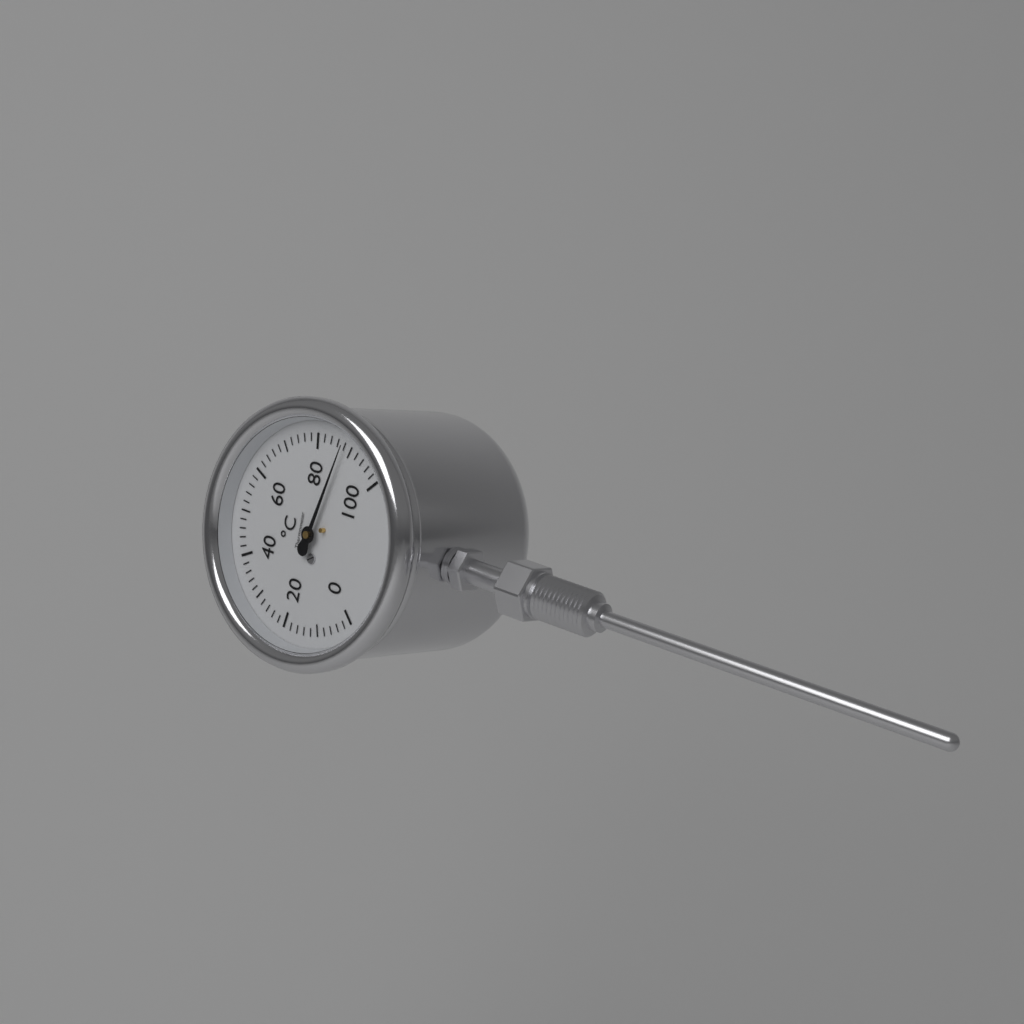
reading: 88 °C
